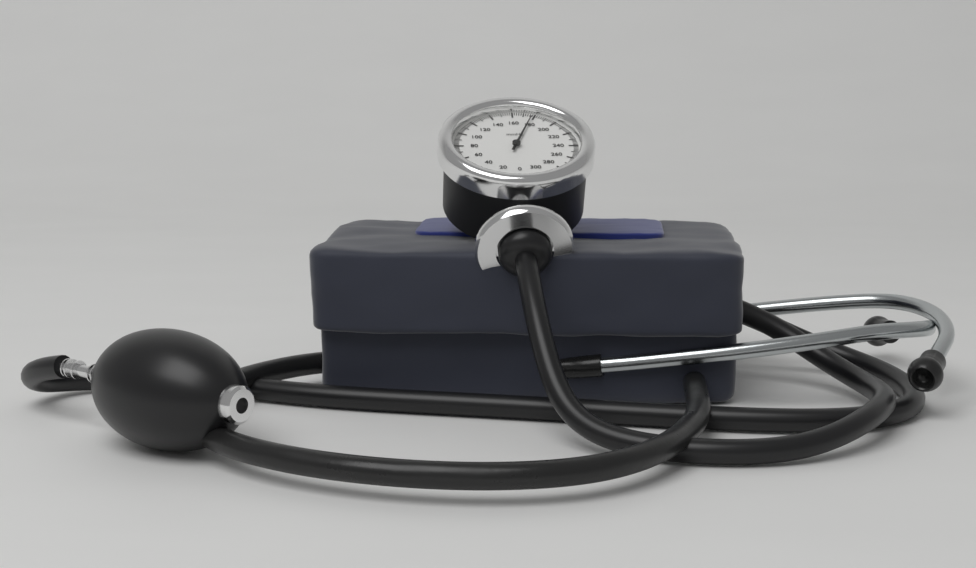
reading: 178 mmHg
